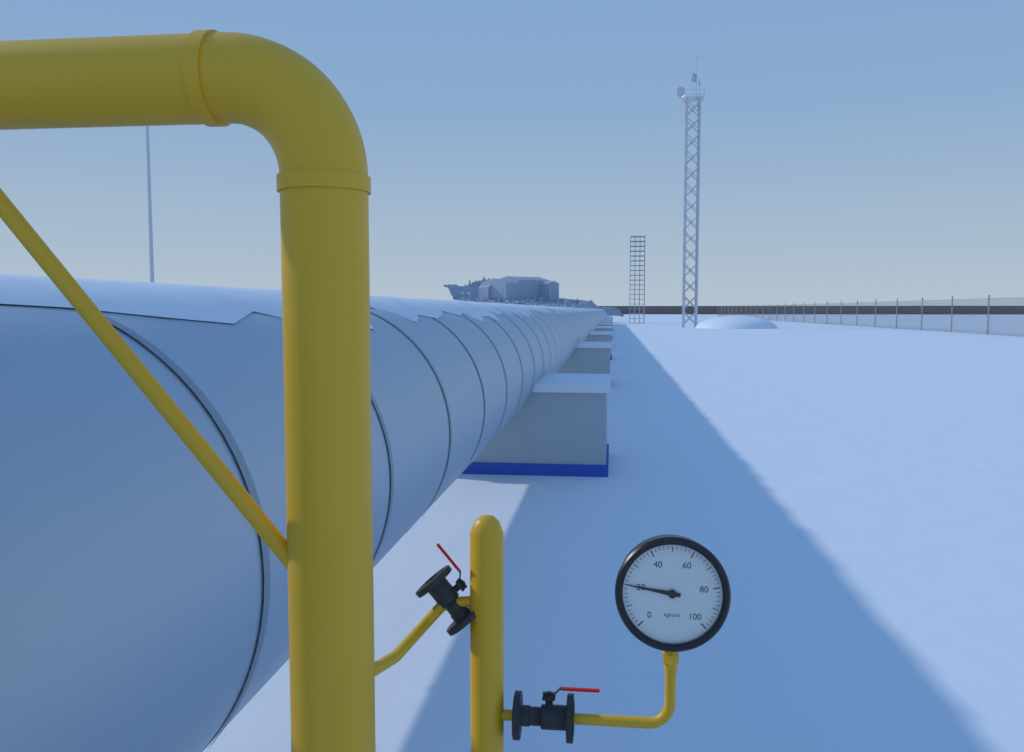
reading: 20 kgf/cm2
